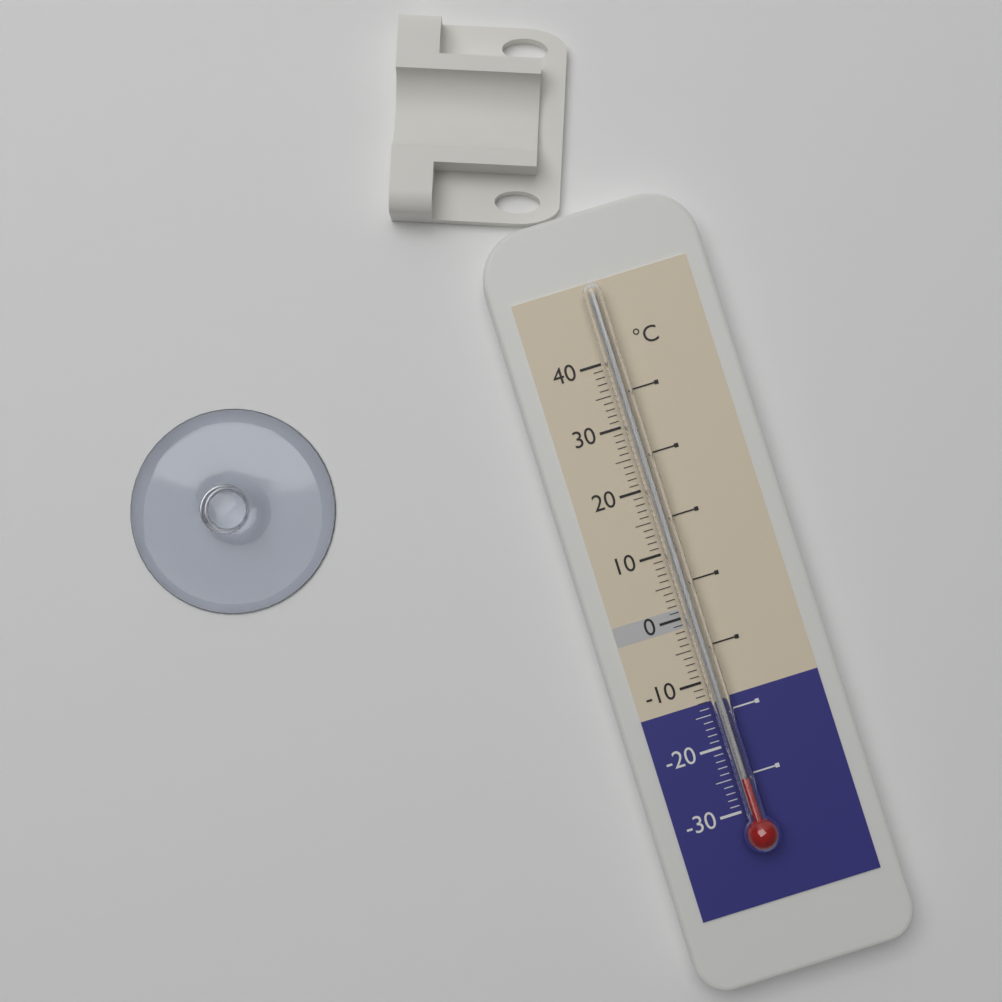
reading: -25 °C
